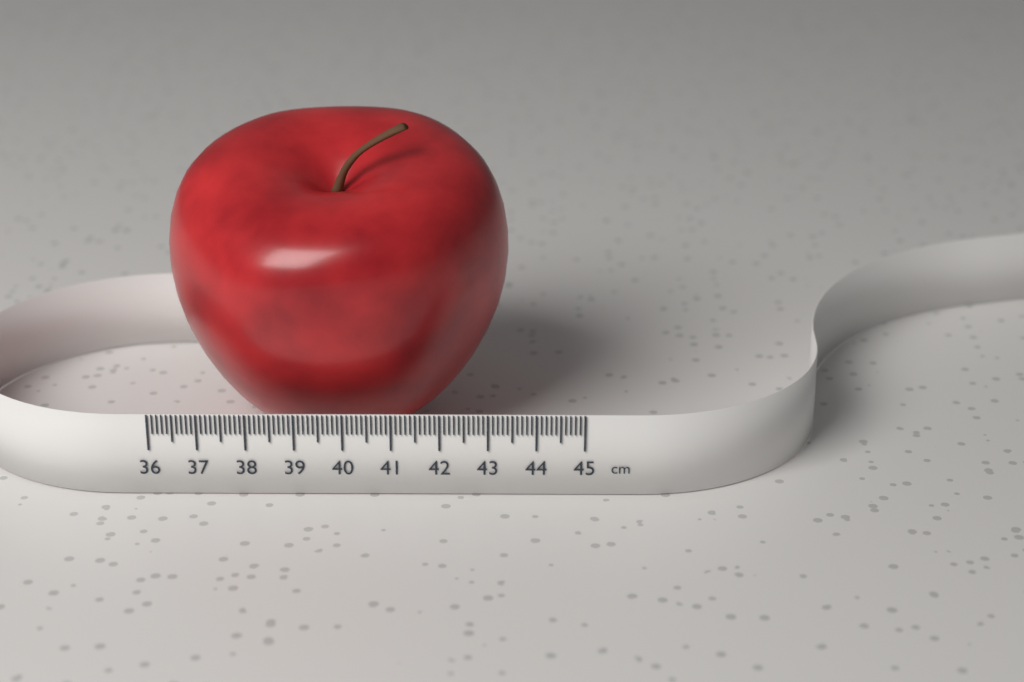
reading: 43.4 cm
